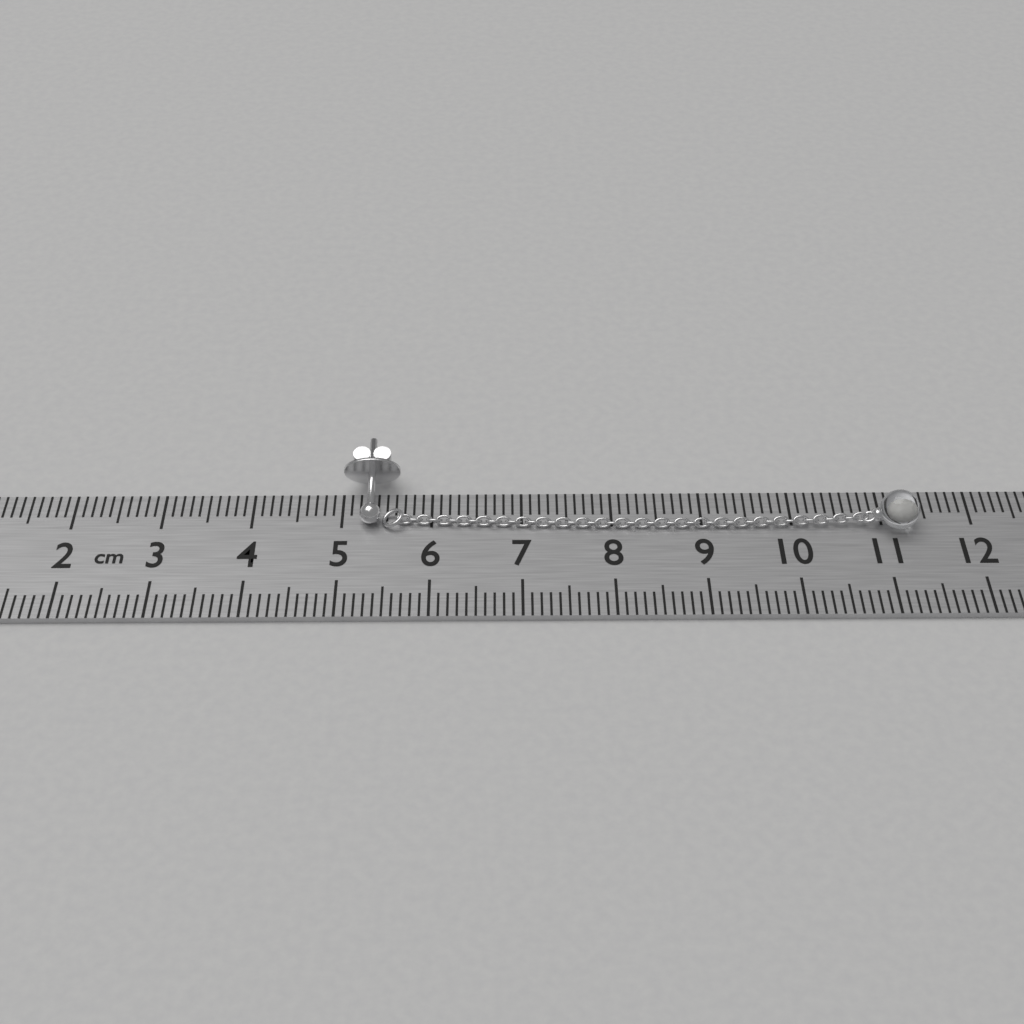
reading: 11.4 cm
